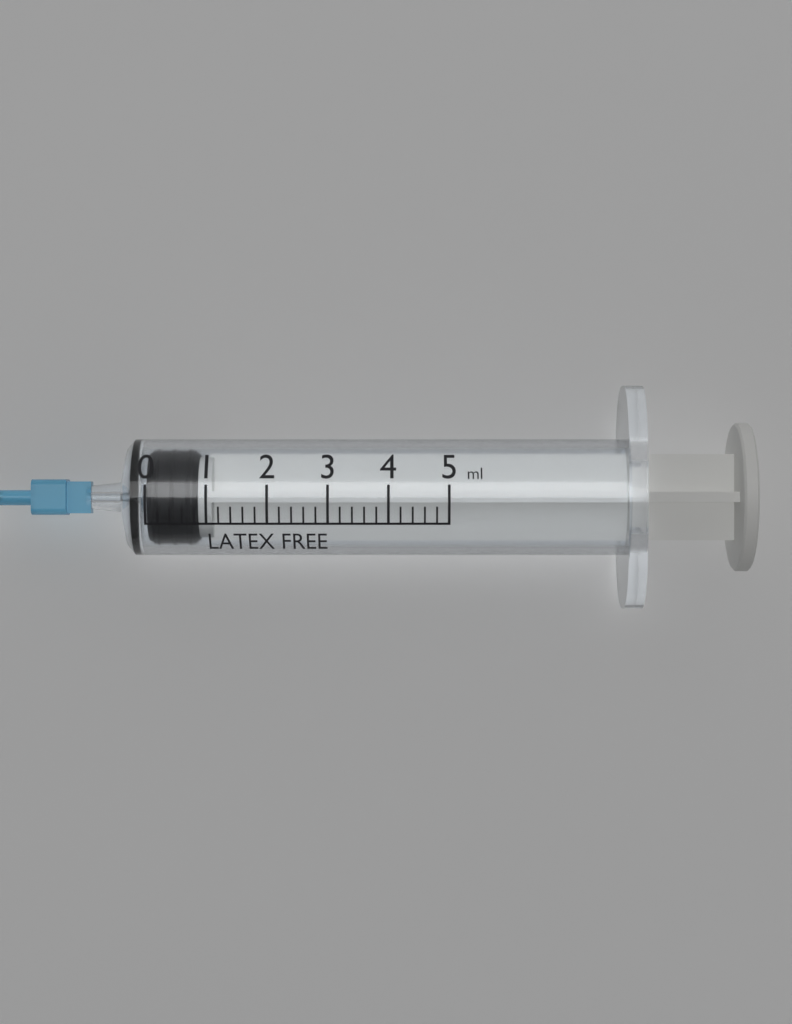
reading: 0.0 ml
